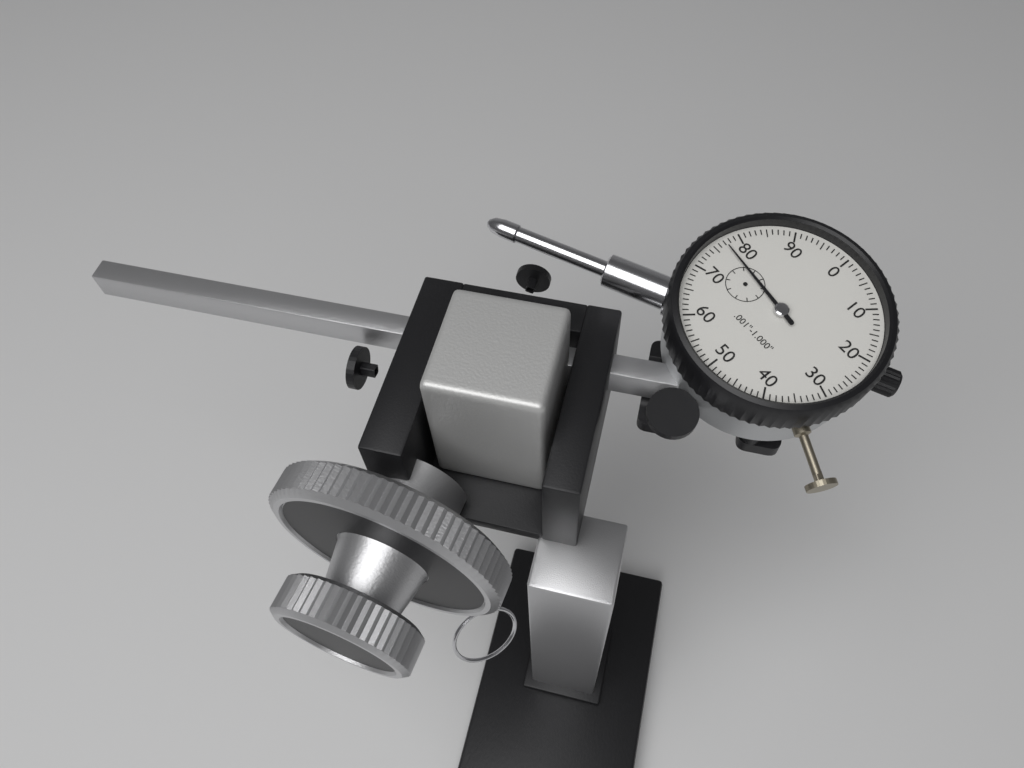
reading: 0.077 in
